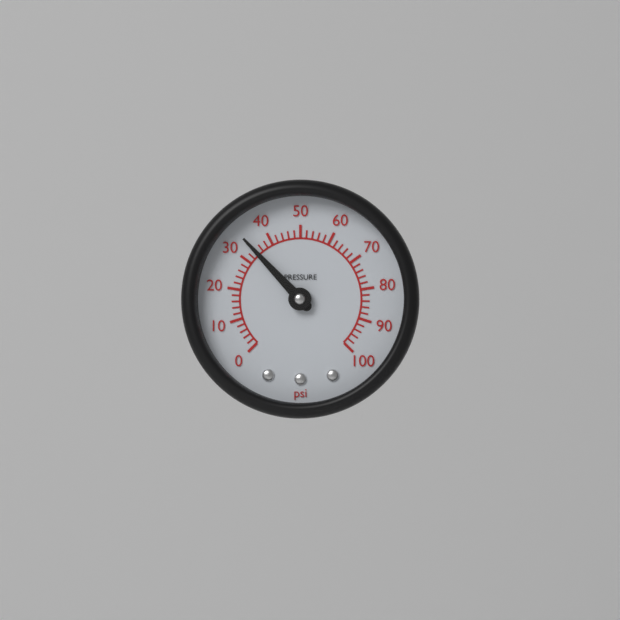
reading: 34 psi
